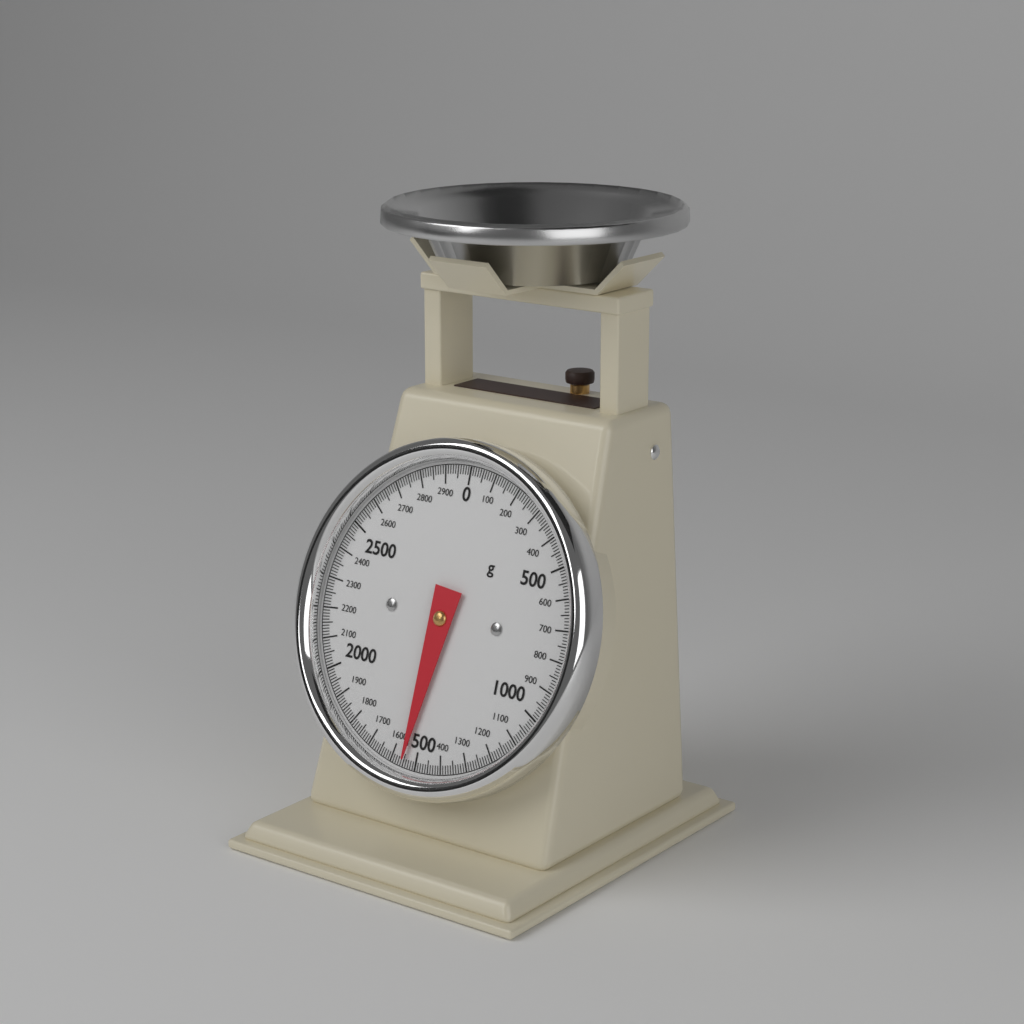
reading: 1550 g
